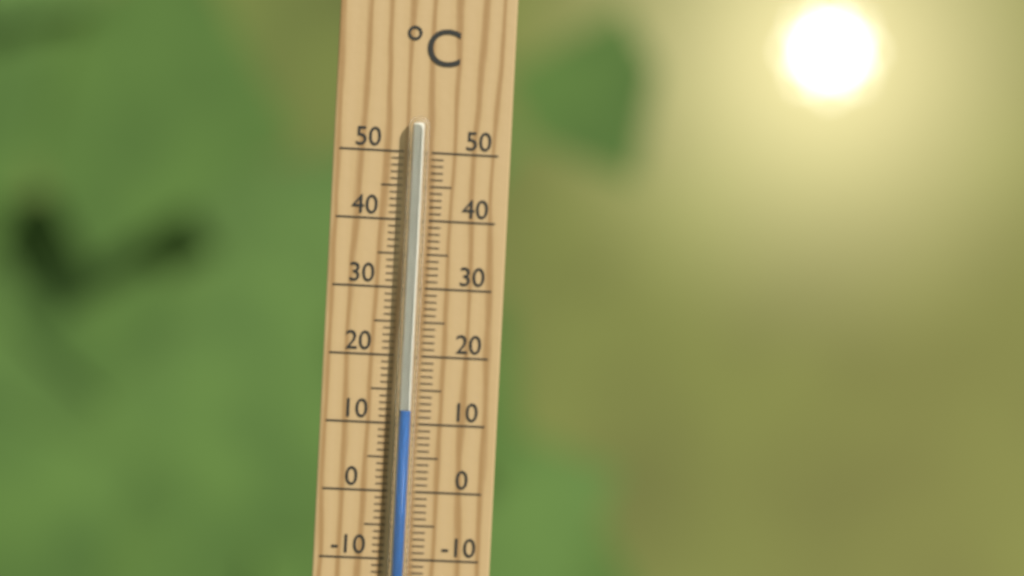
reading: 12 °C
